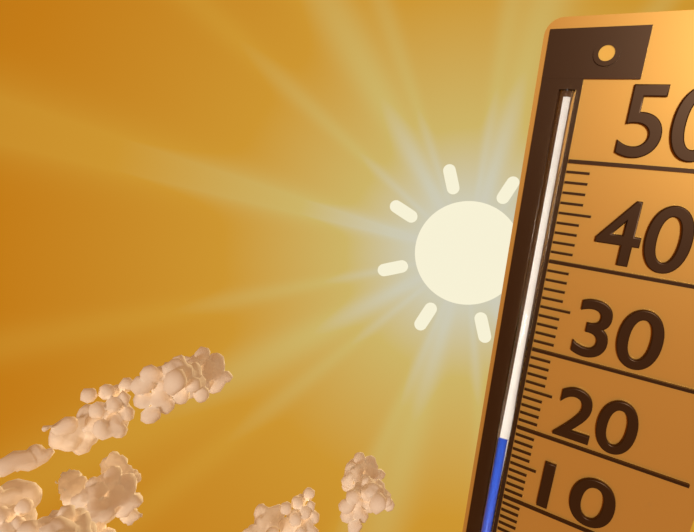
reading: 19 (no unit)
